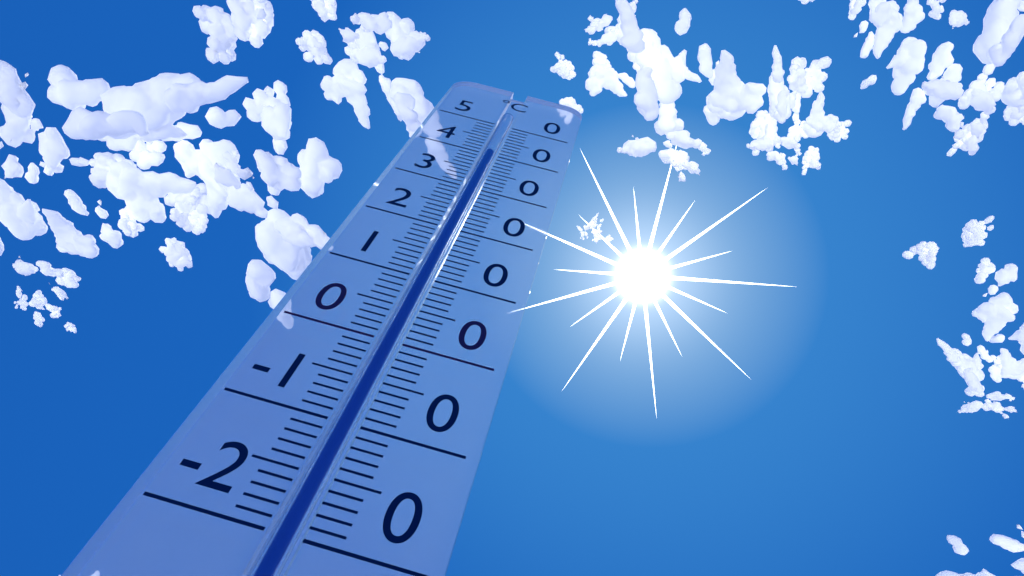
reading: 41 °C
